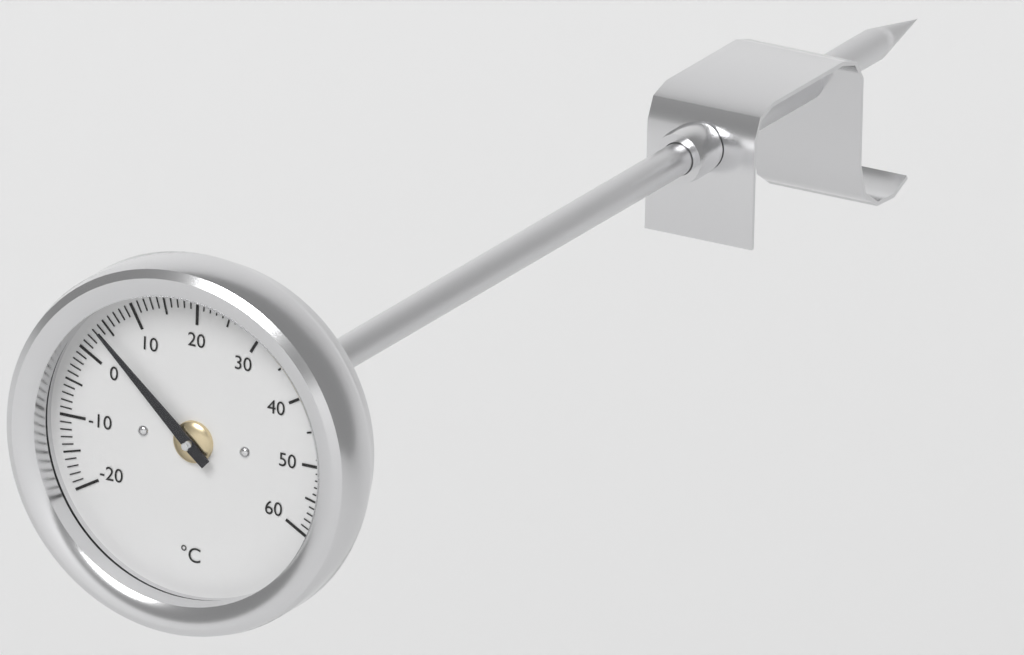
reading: 4 °C
